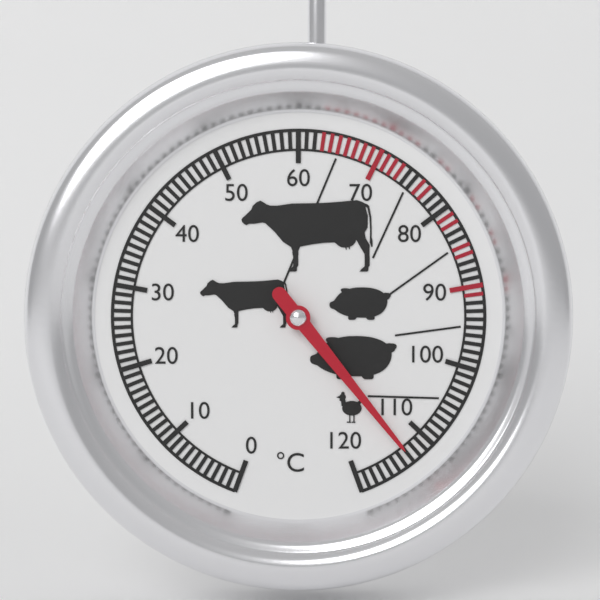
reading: 113 °C
